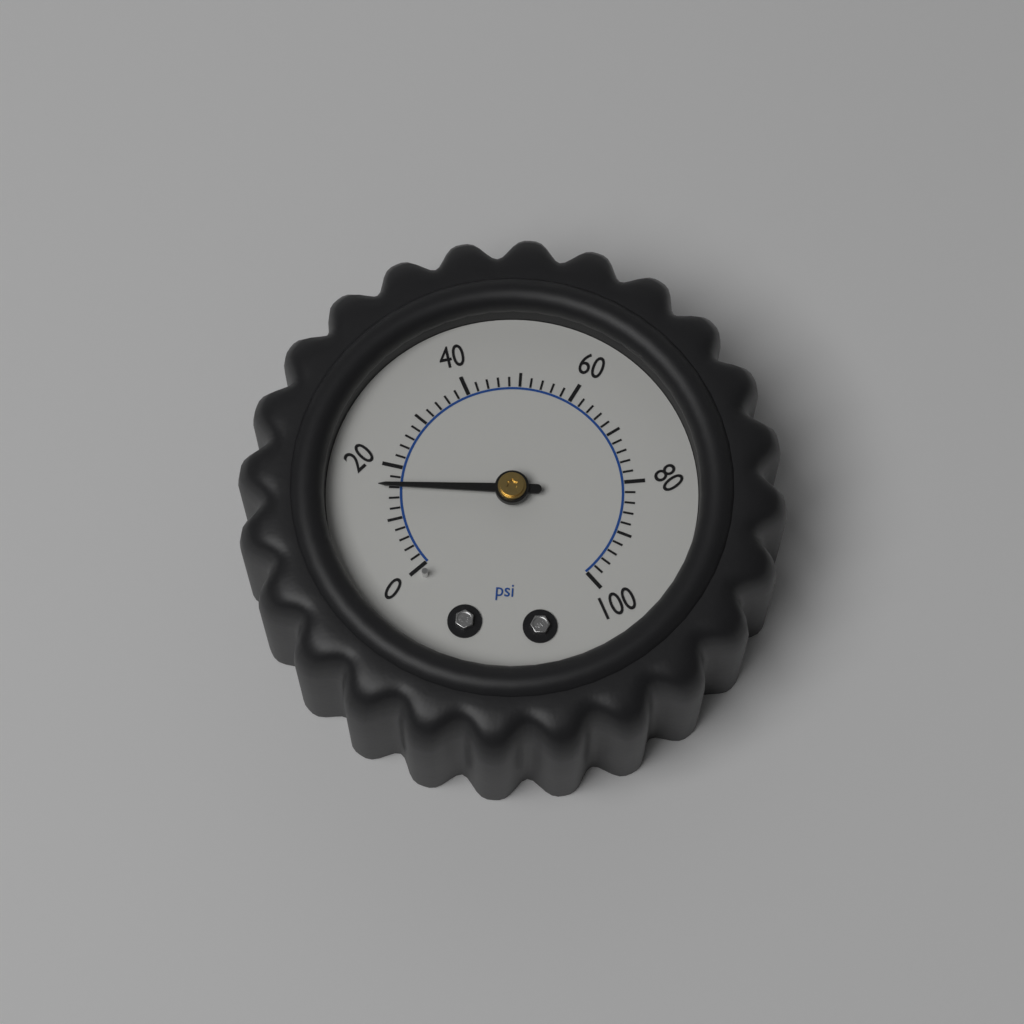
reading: 16 psi
